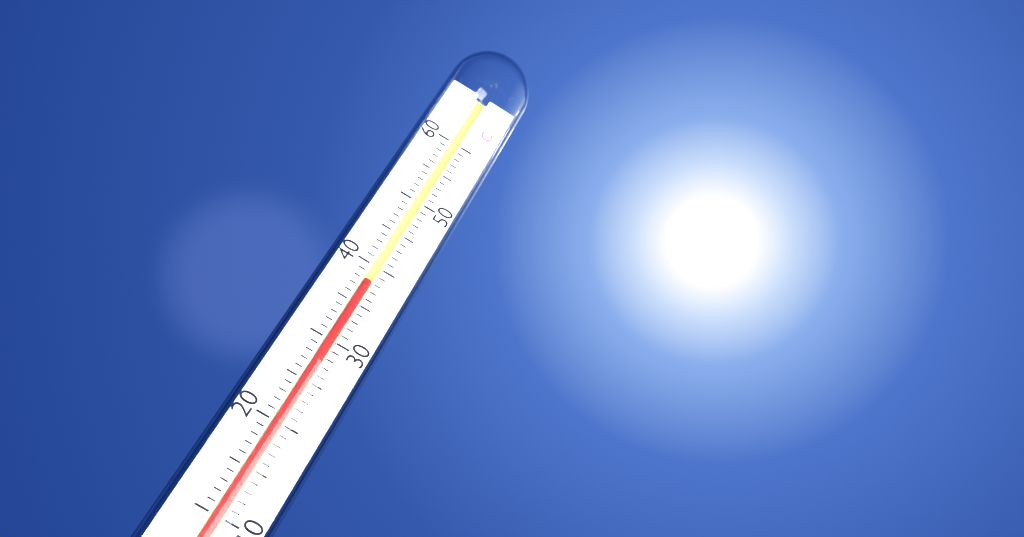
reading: 38 °C
